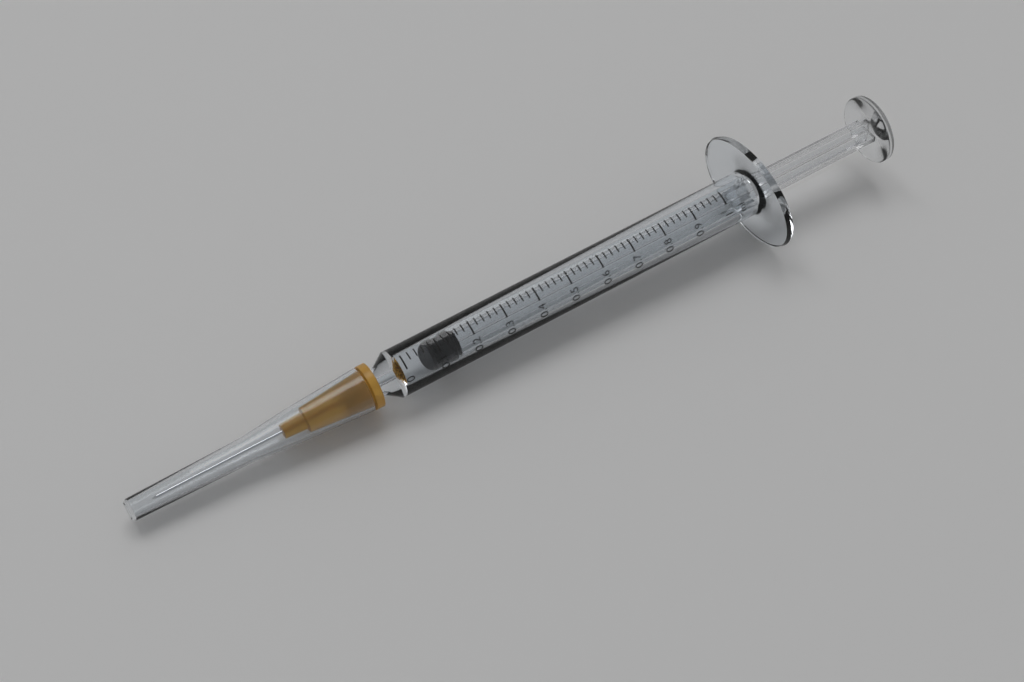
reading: 0.08 ml
